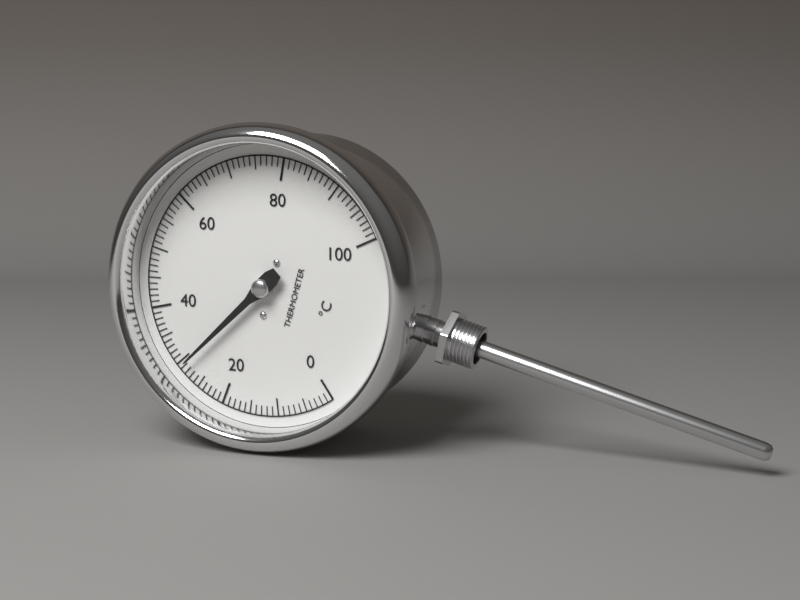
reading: 29 °C
